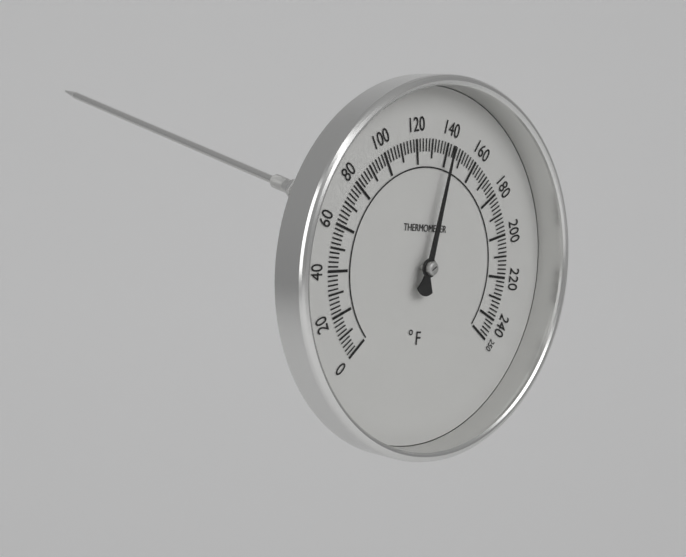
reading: 140 °F
